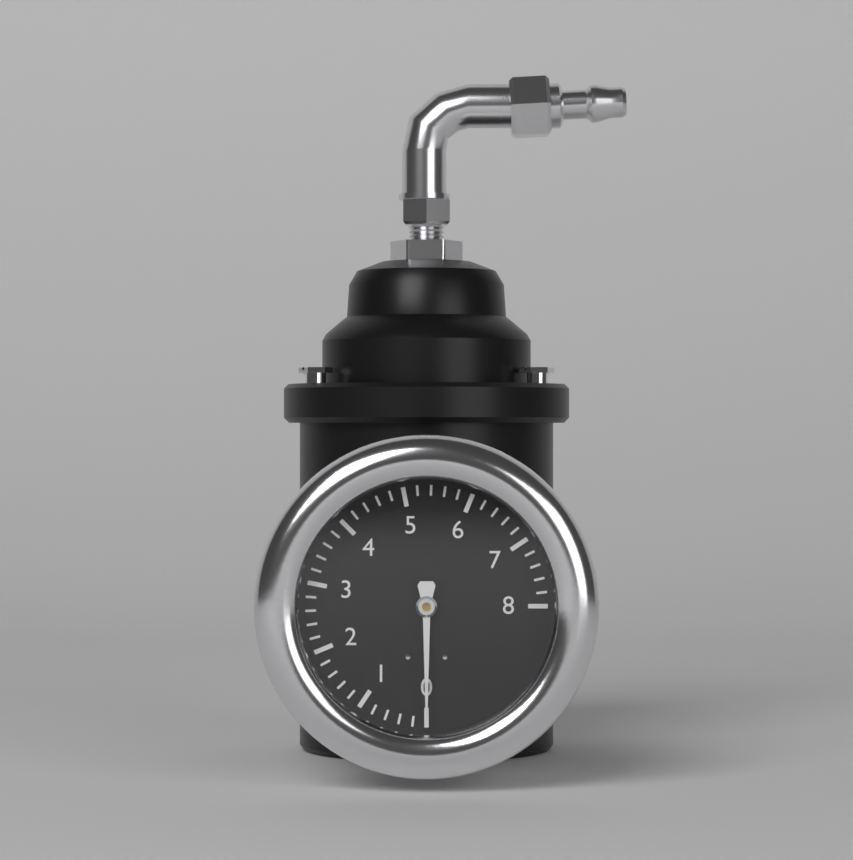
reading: 0.0 (no unit)
